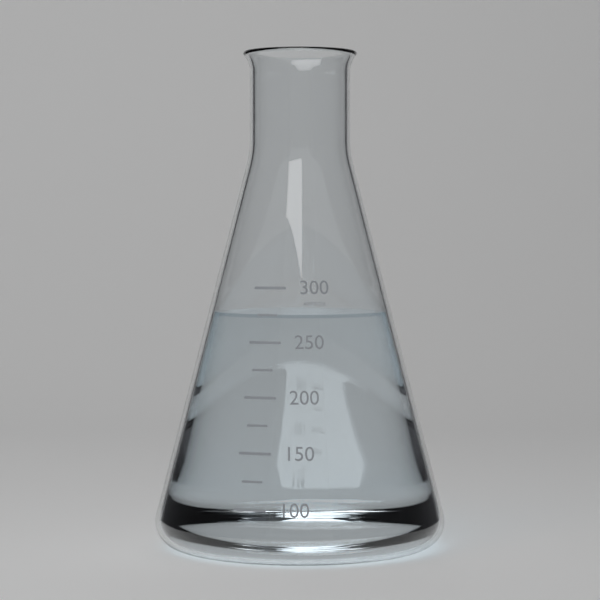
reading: 275 (no unit)
